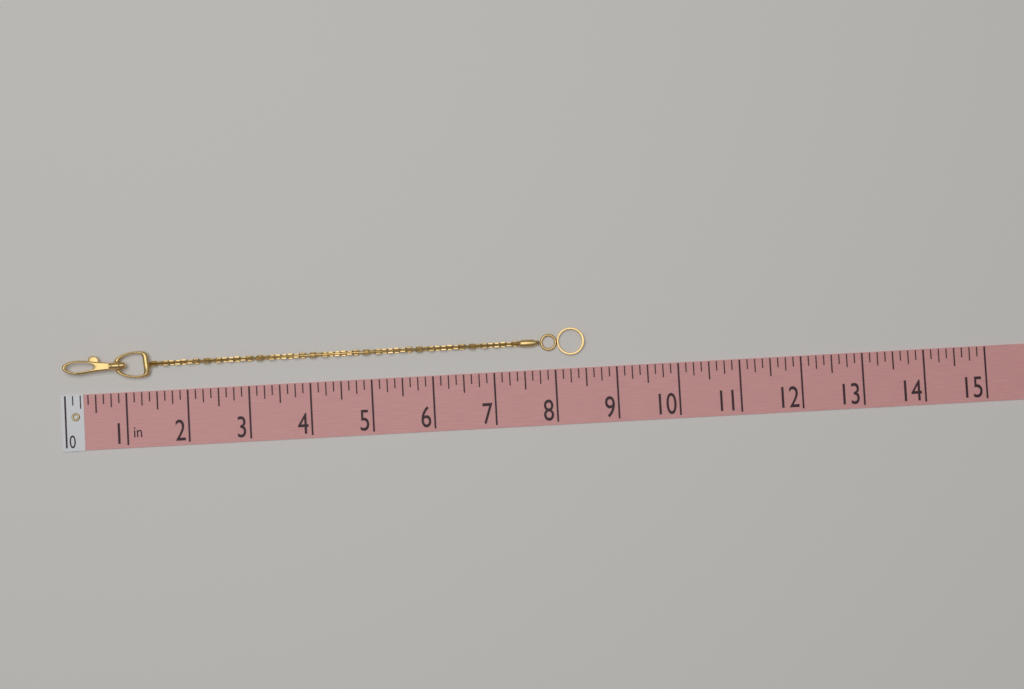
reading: 8.500 in
